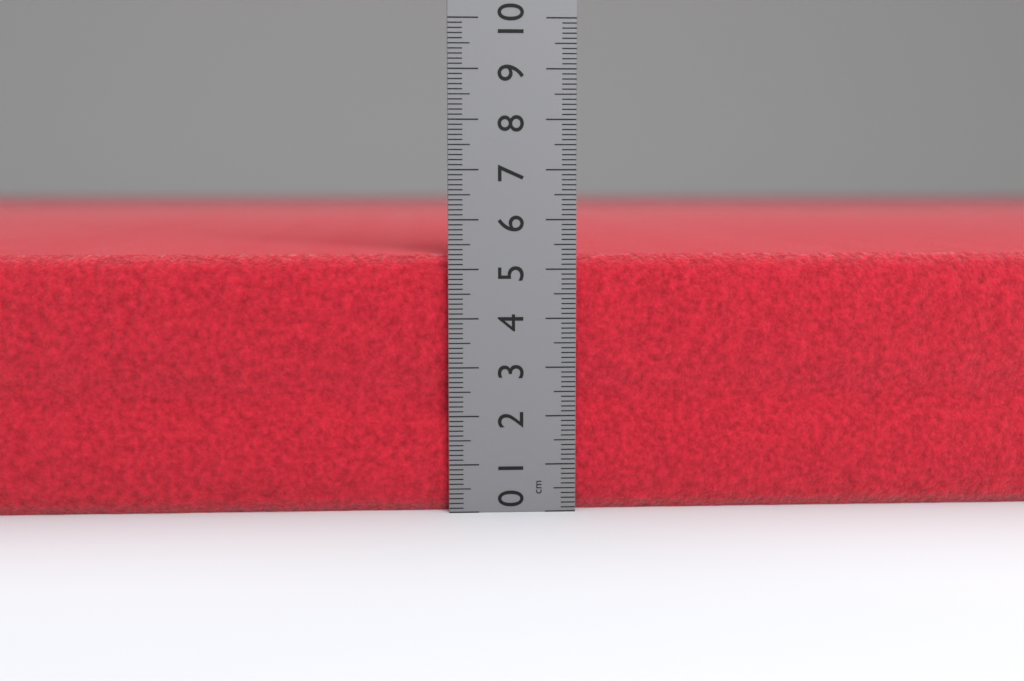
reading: 5.3 cm
